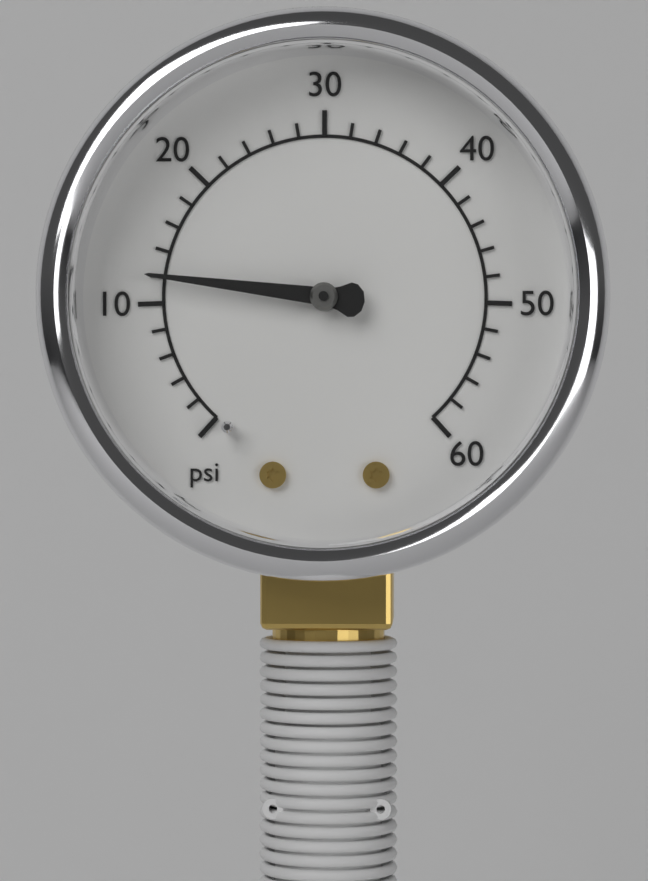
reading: 12 psi
